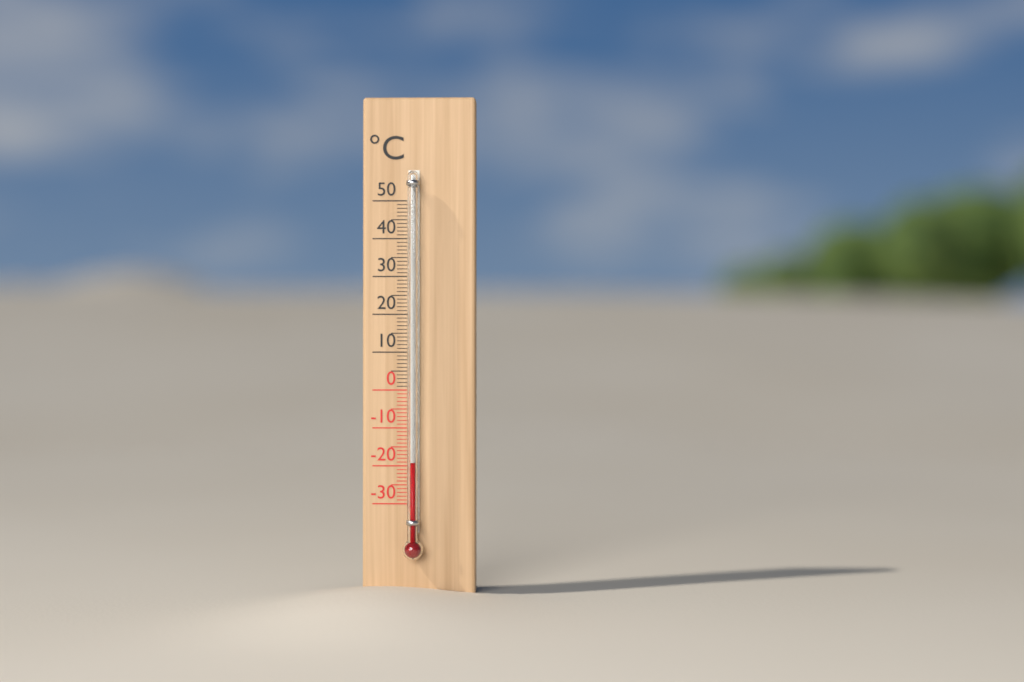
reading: -19 °C
